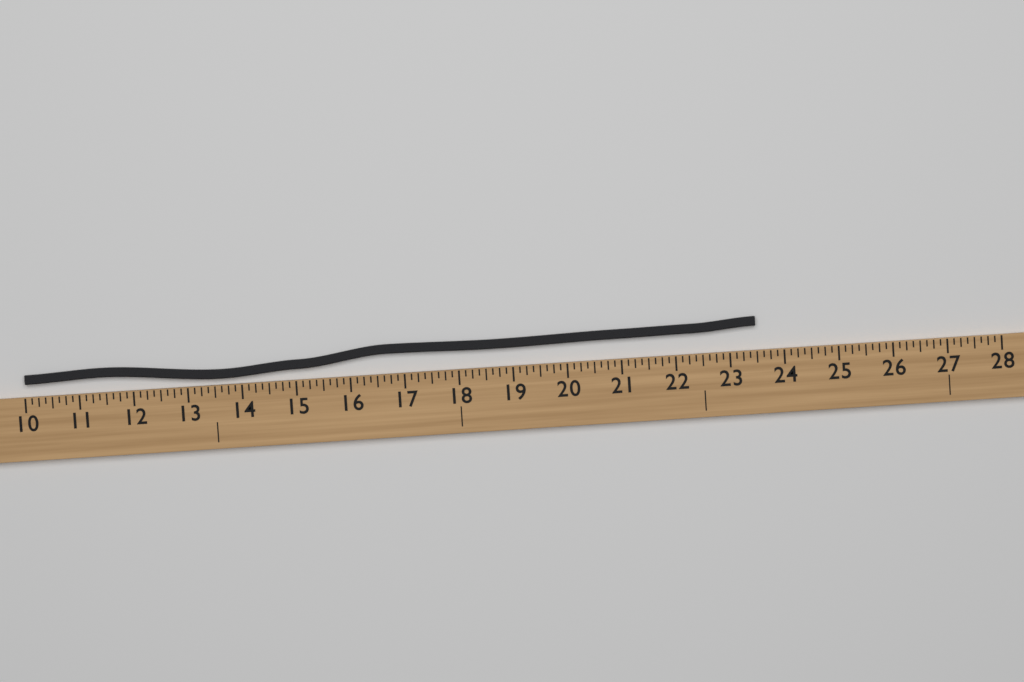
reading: 23.500 (no unit)
